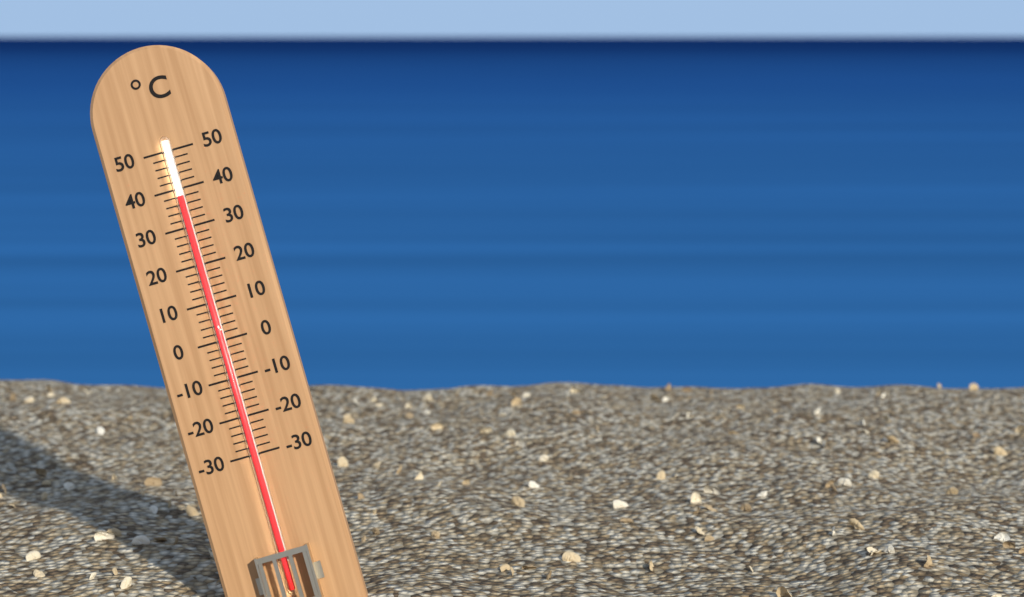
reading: 38 °C
